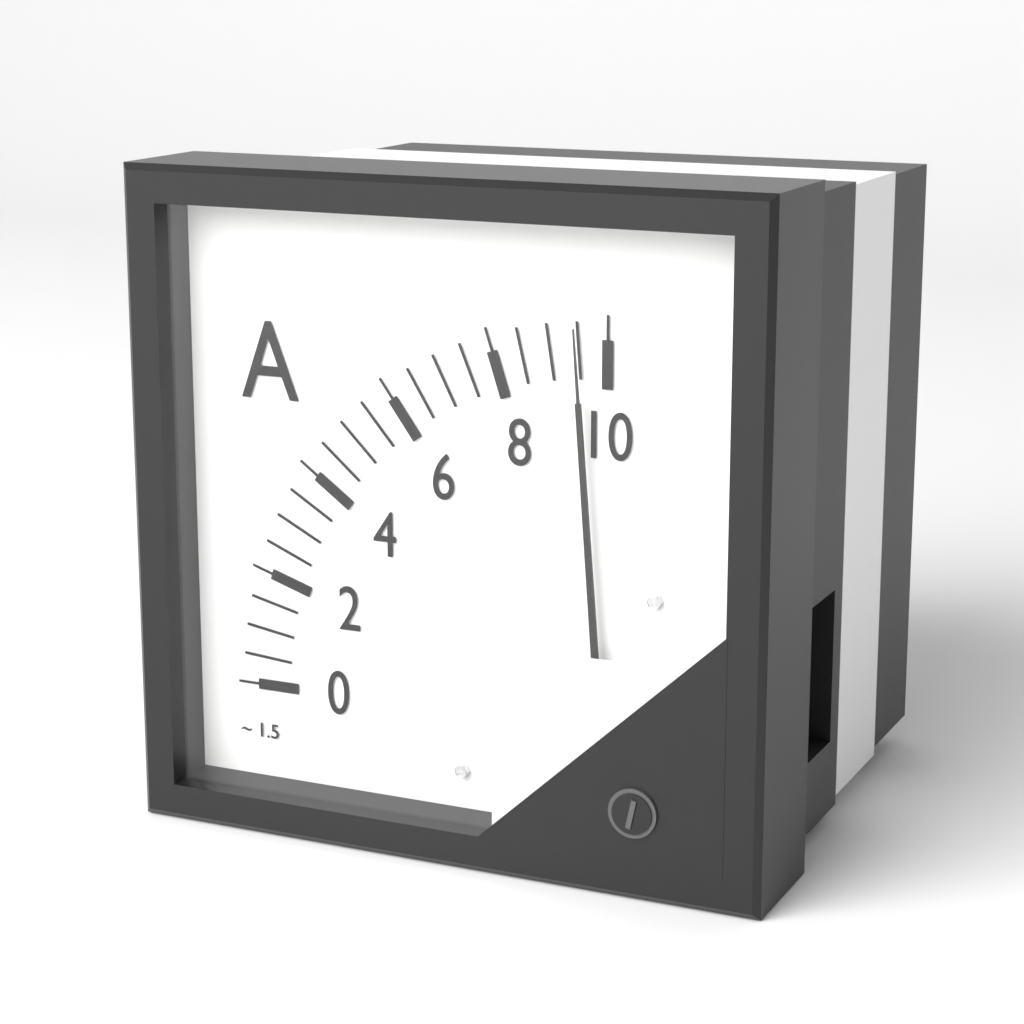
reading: 9.5 A
